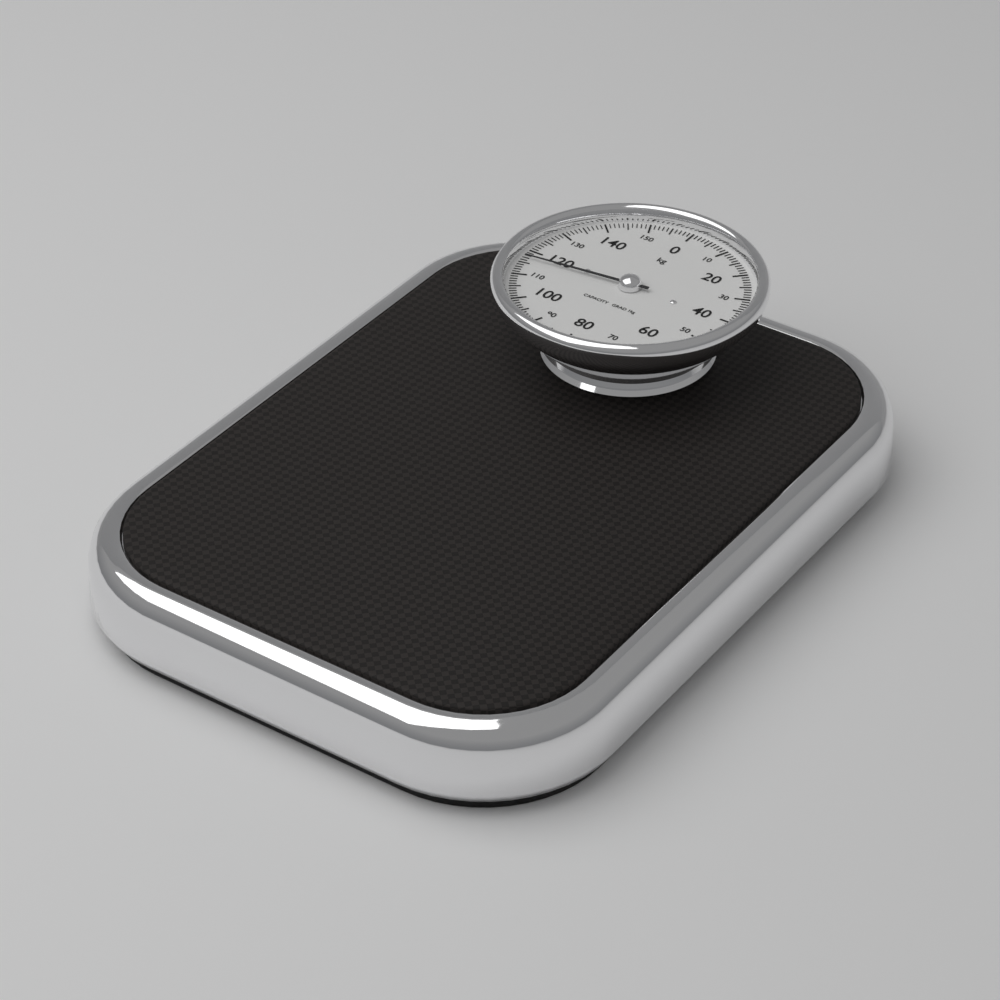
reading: 117 kg
